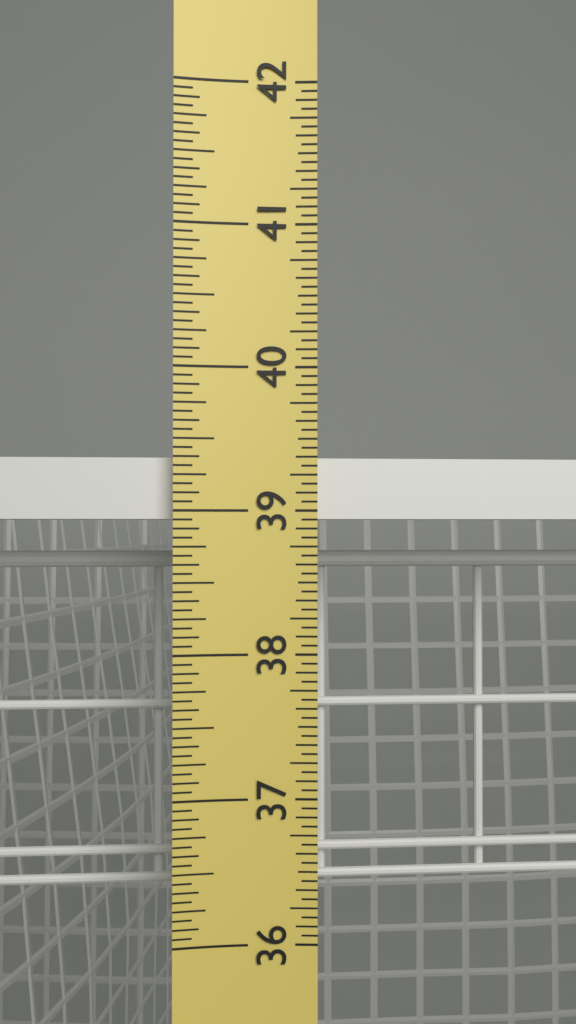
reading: 39.3750 in
